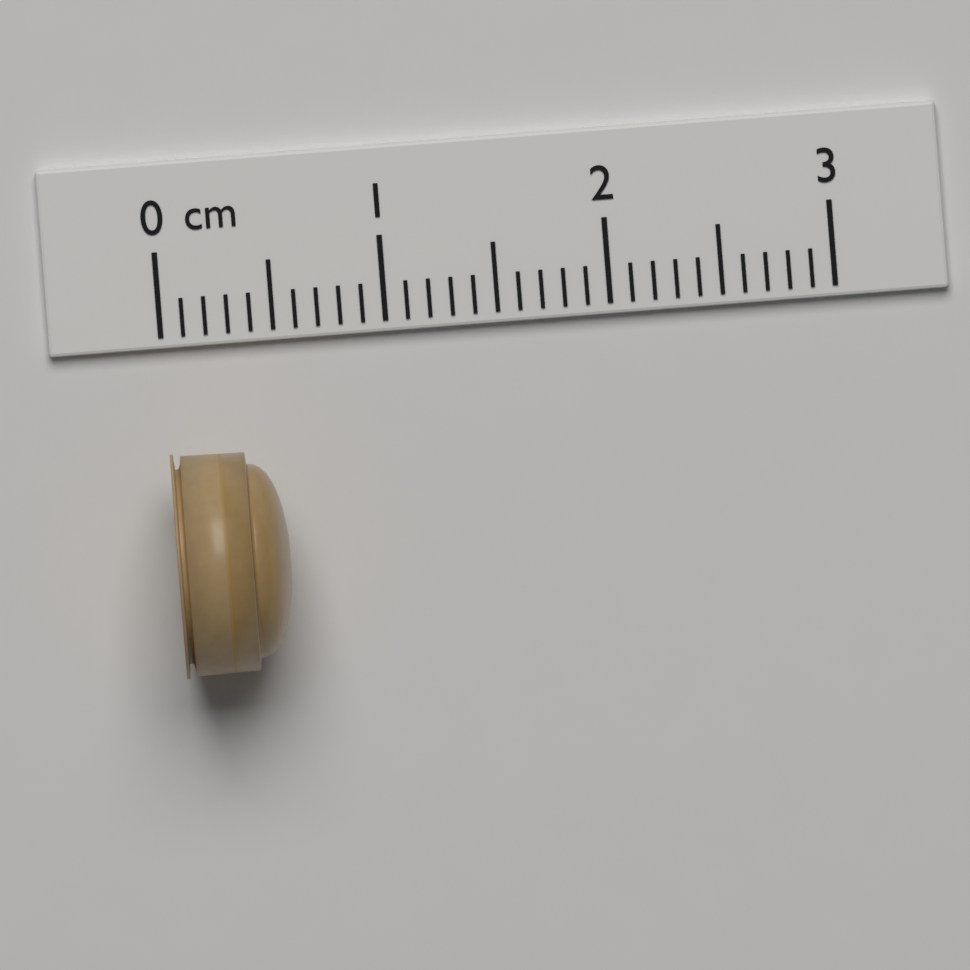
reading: 0.5 cm
